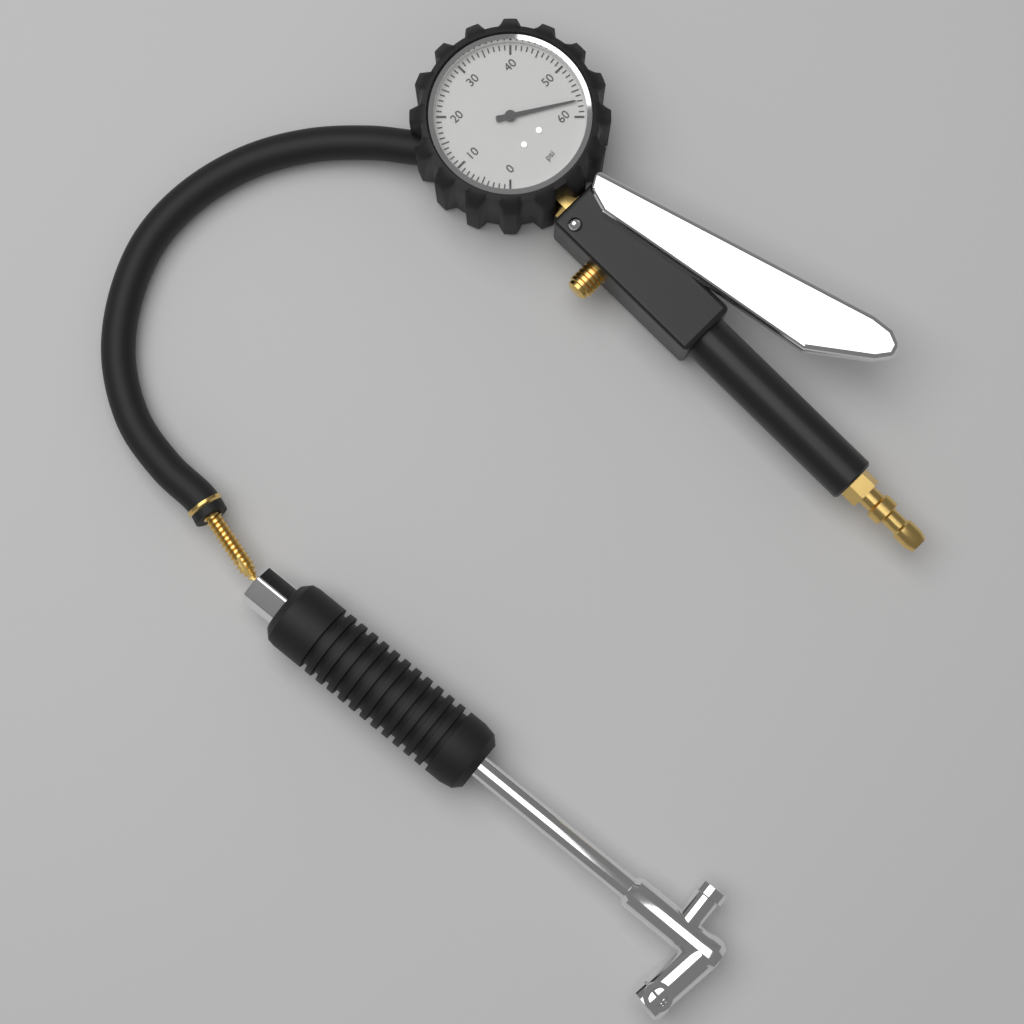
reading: 57 psi
